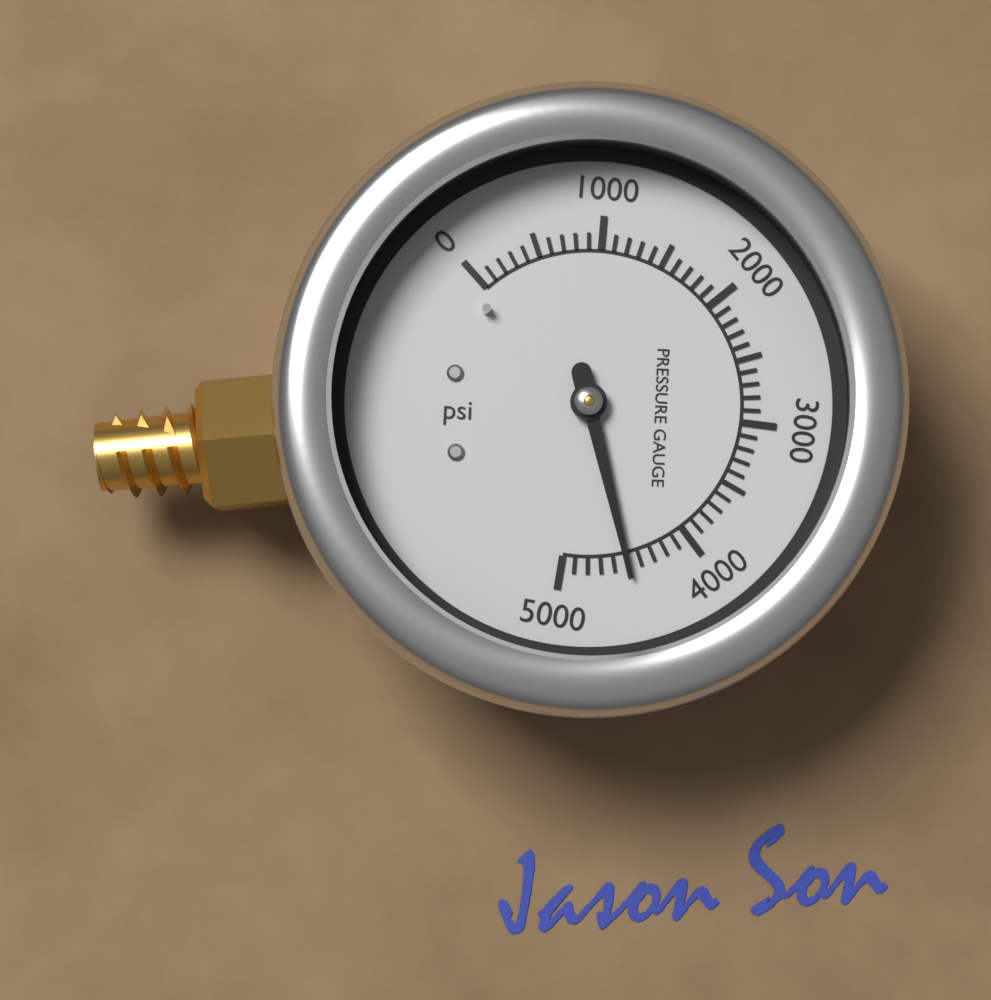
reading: 4500 psi
